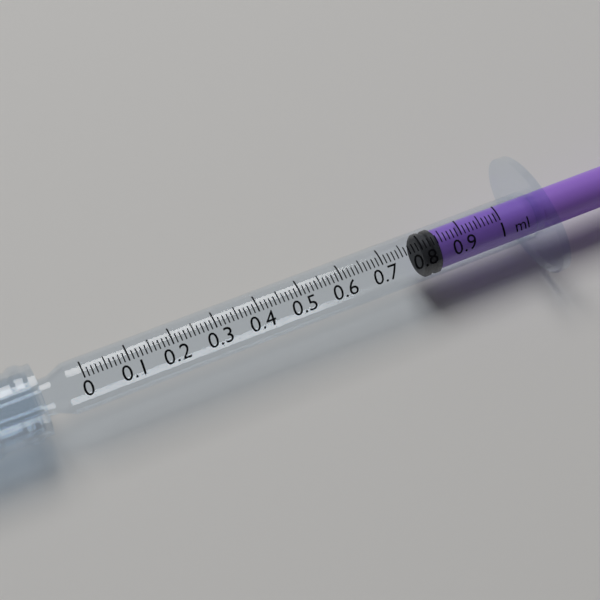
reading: 0.80 ml
